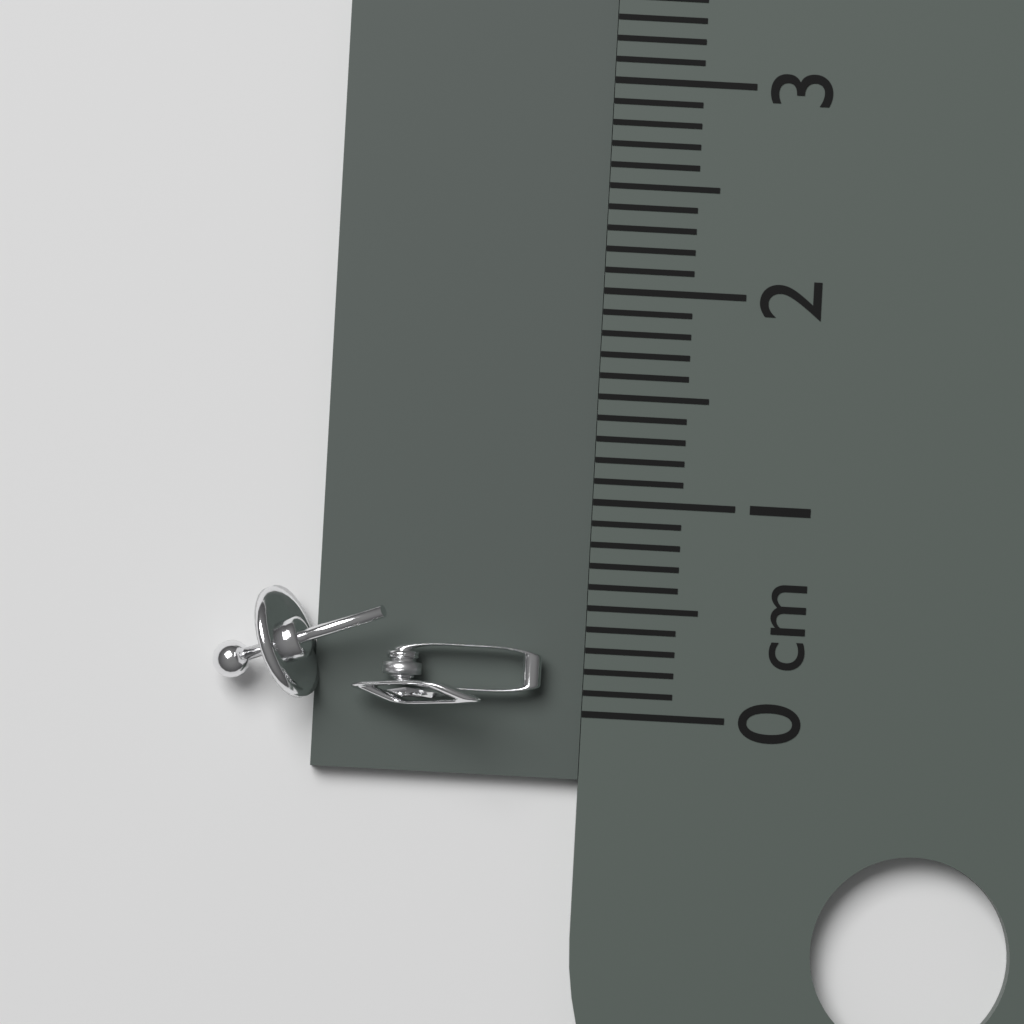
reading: 0.3 cm
